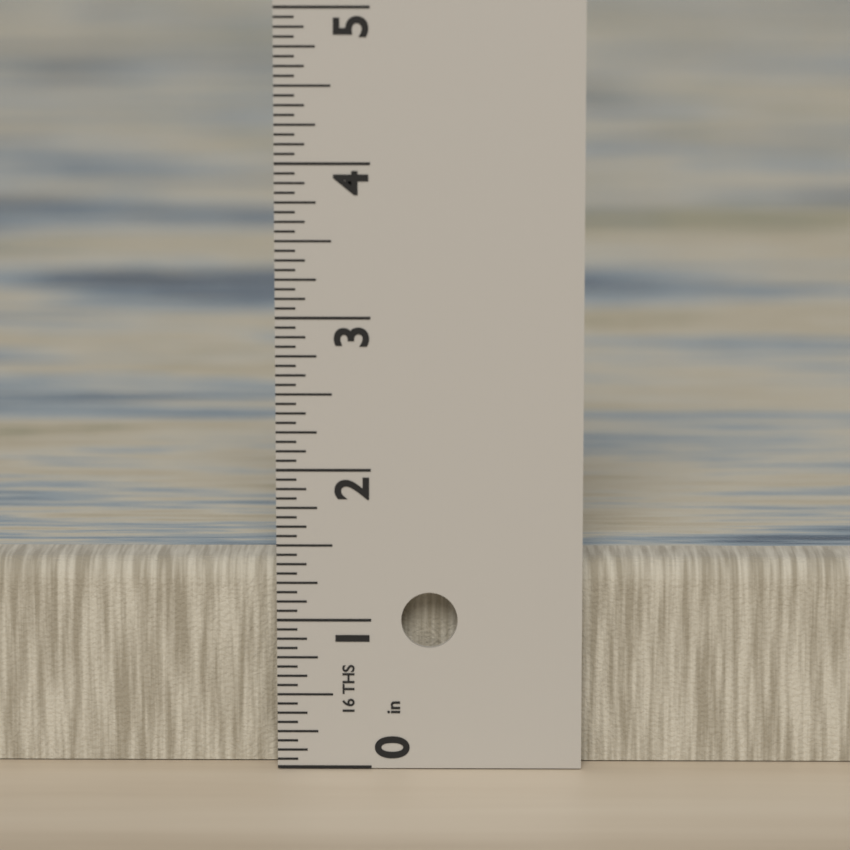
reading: 1.3750 in
